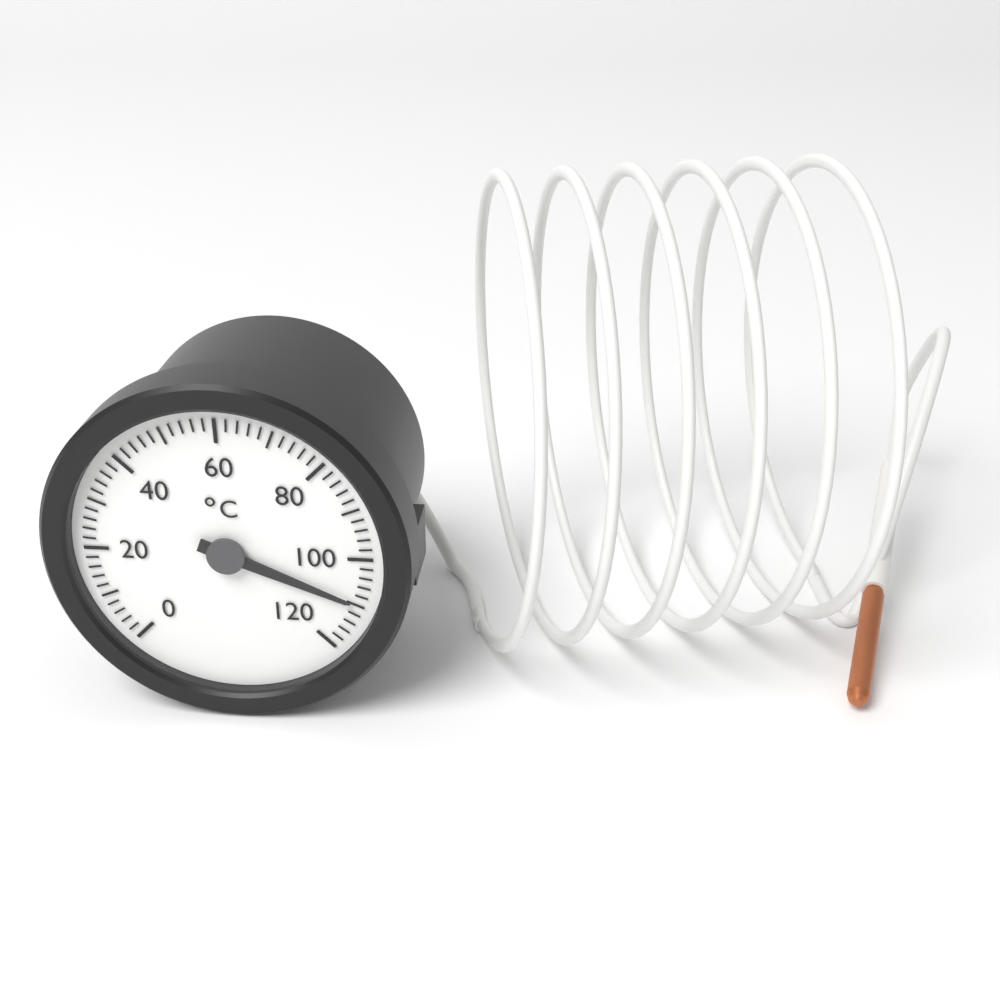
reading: 110 °C
